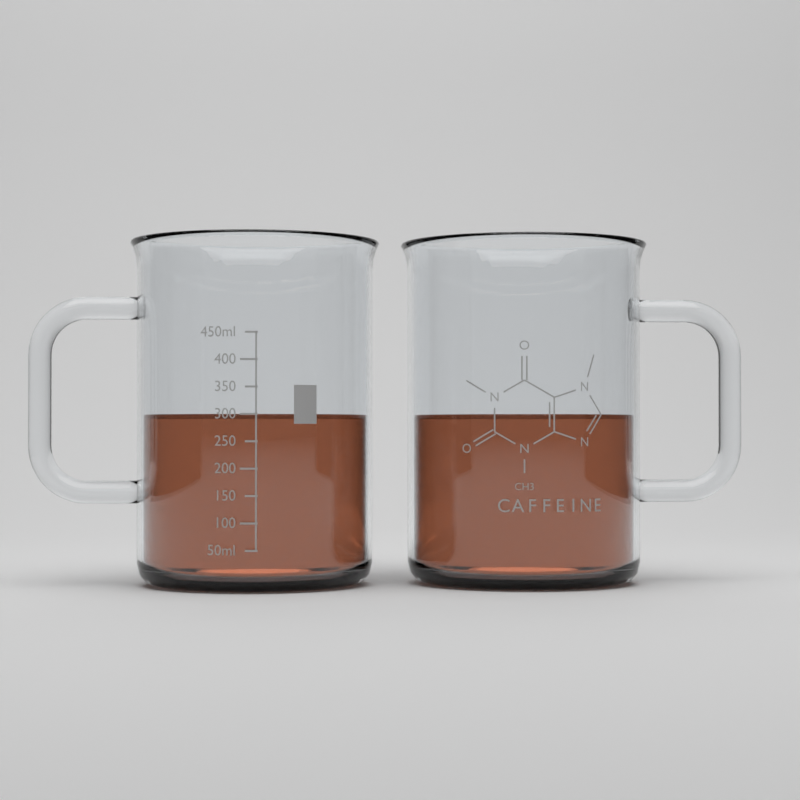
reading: 300 ml
